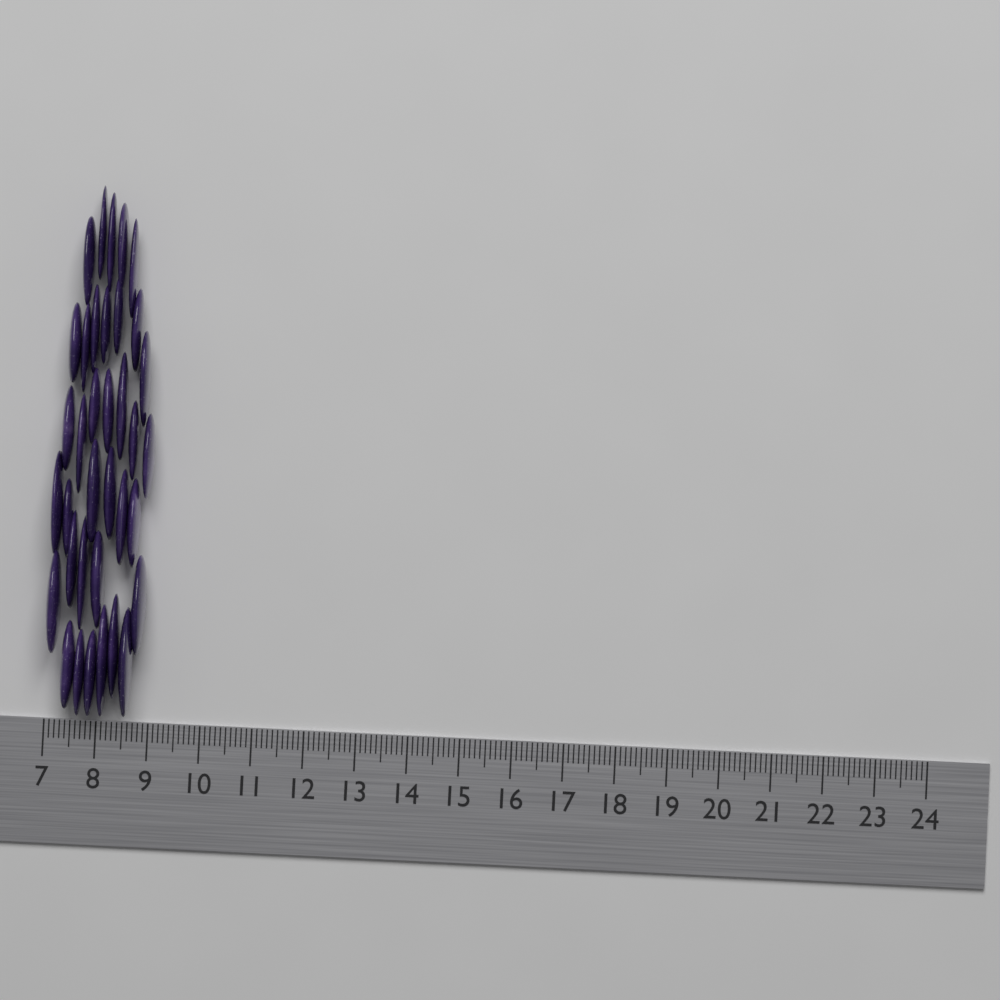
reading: 8.9 (no unit)
